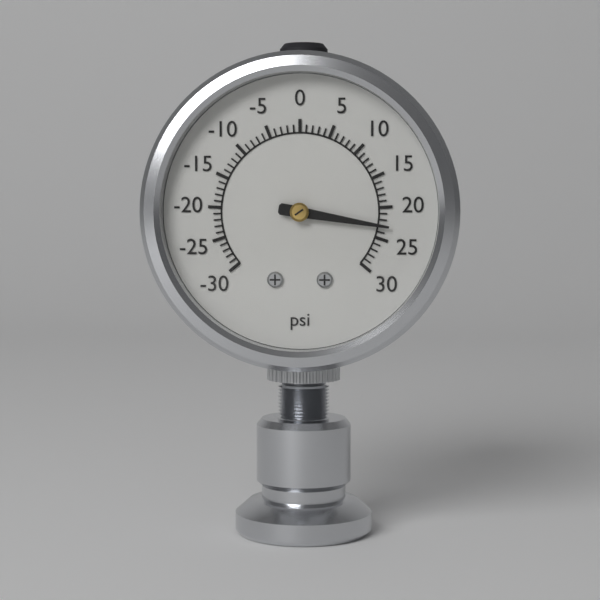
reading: 23 psi
